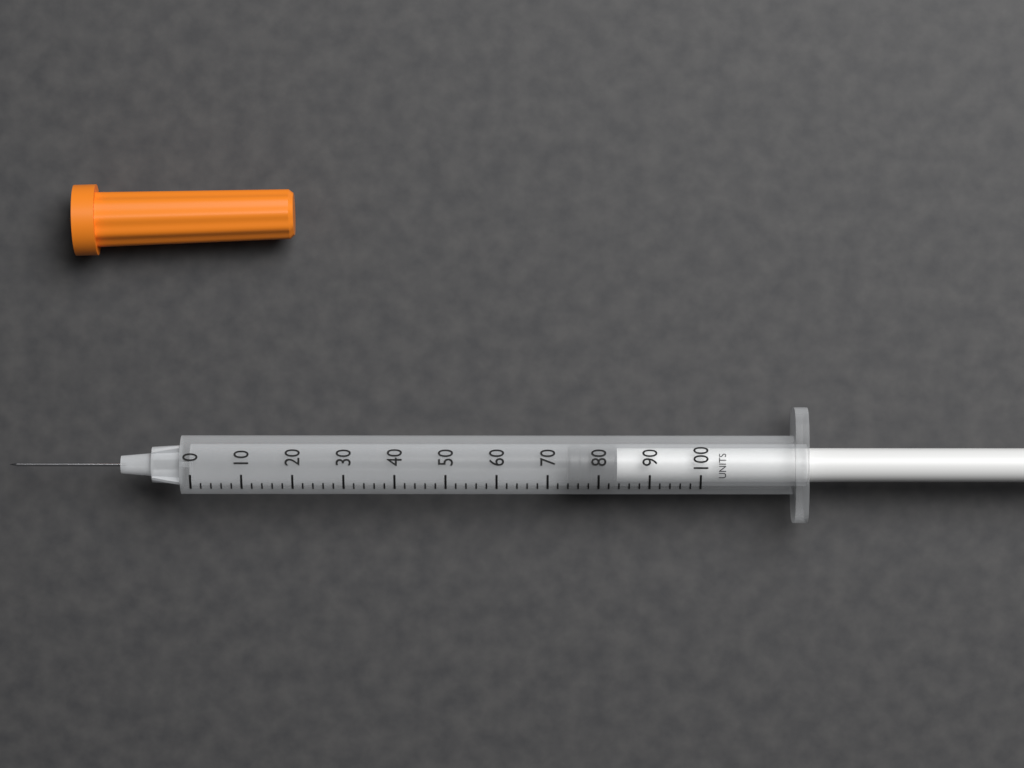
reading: 74 units
